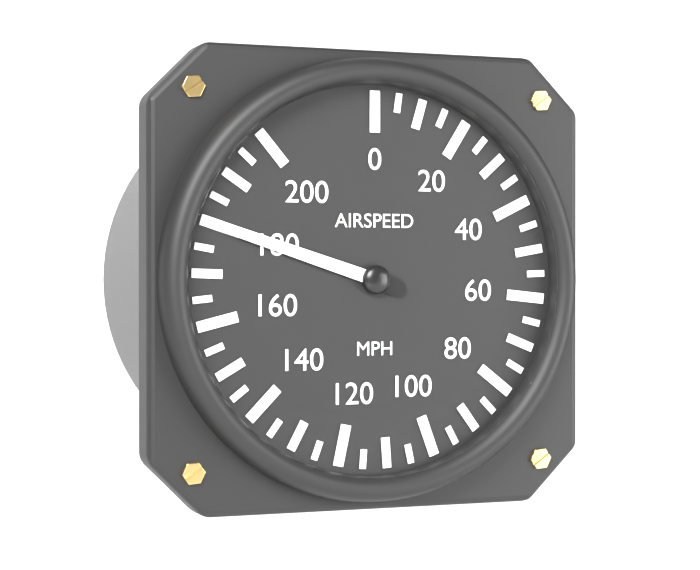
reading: 180 mph
